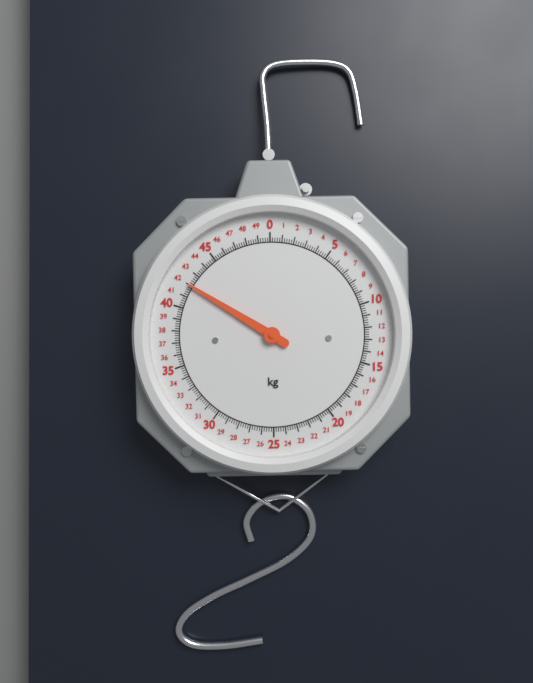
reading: 42.0 kg
